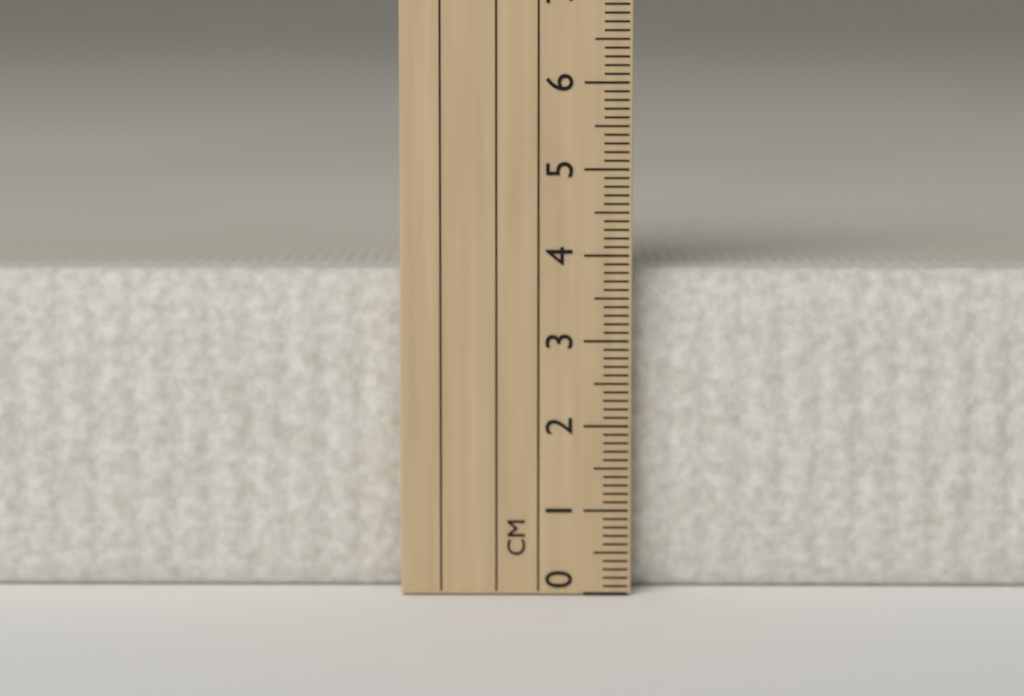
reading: 3.8 cm
